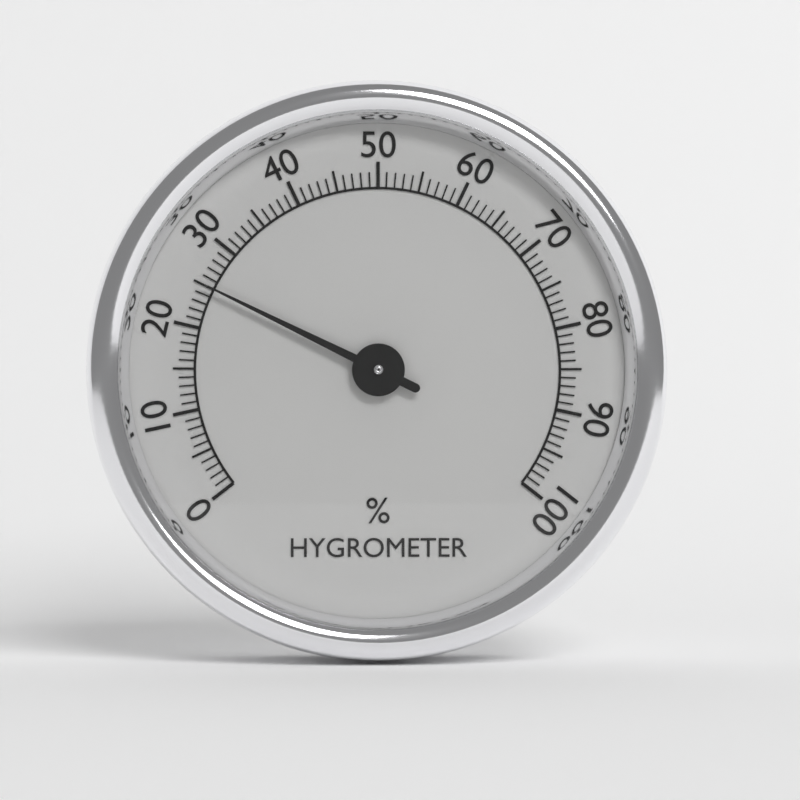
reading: 25 %
